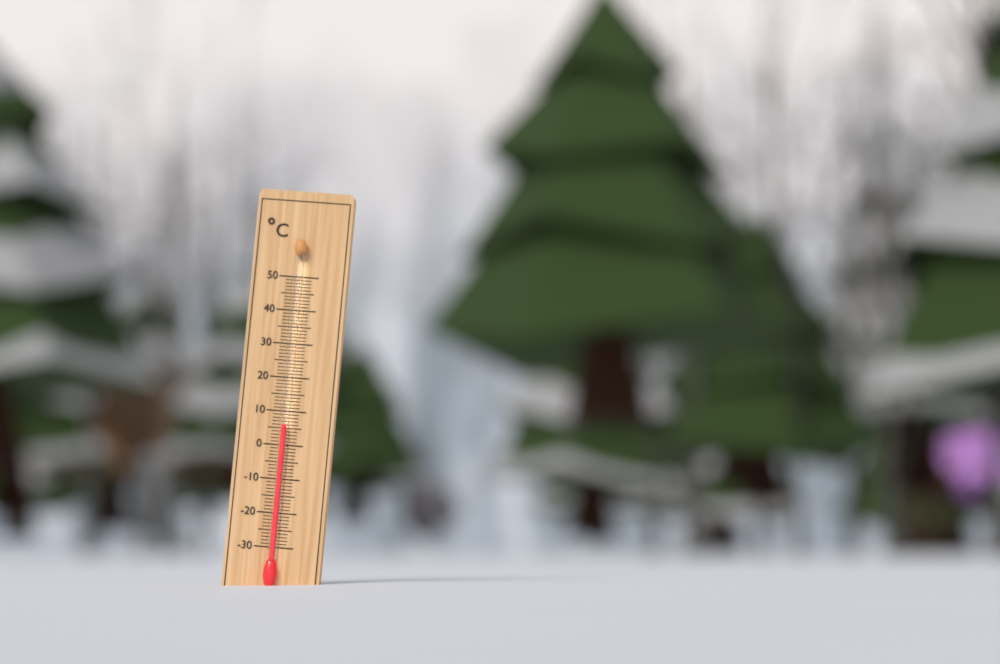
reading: 6 °C
